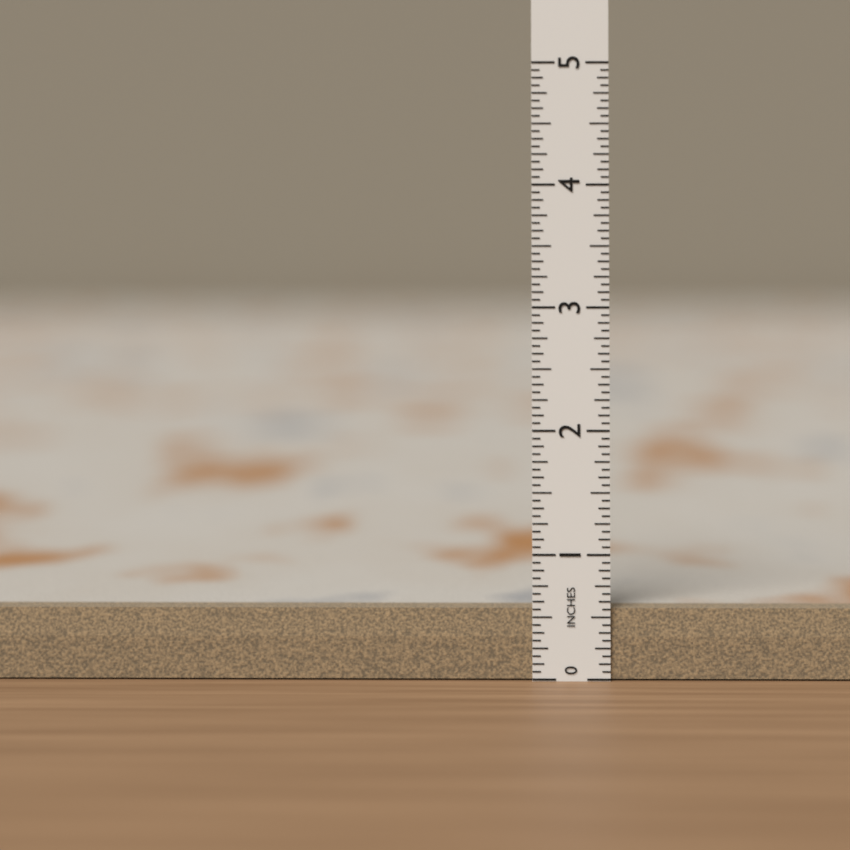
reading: 0.5625 in
